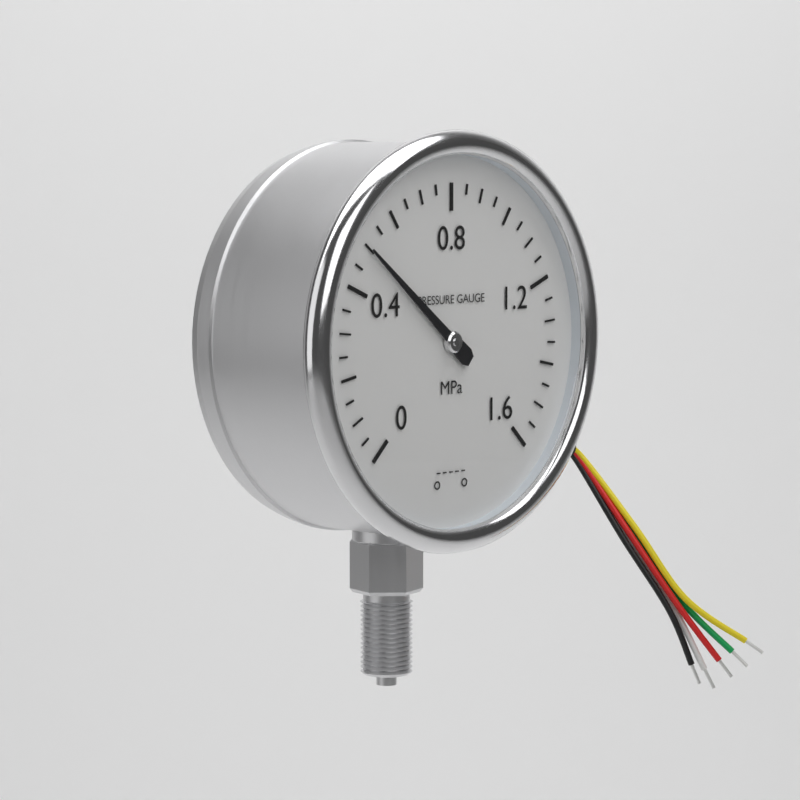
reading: 0.50 MPa
